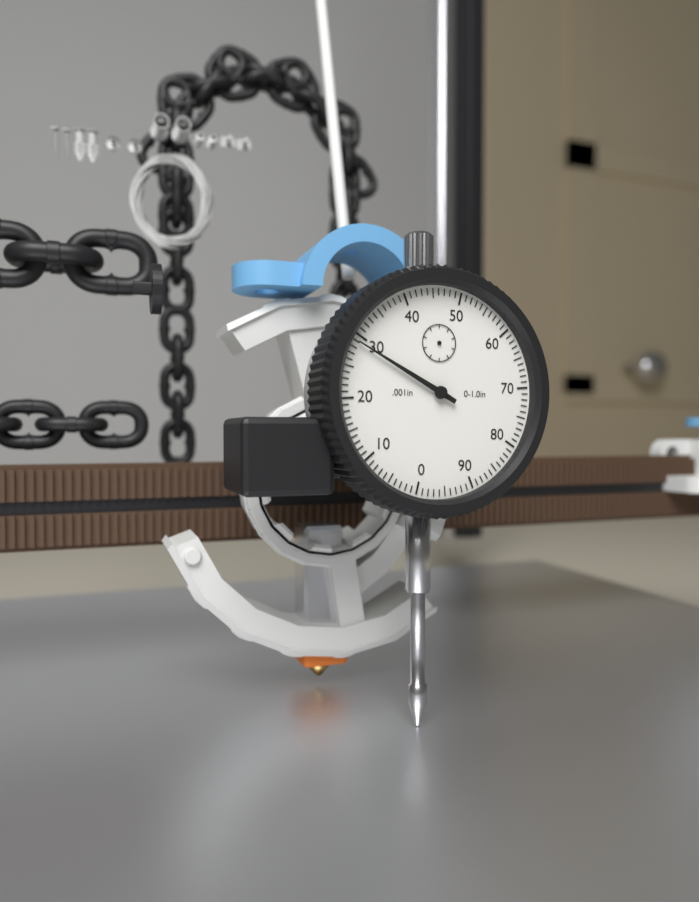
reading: 0.029 in
